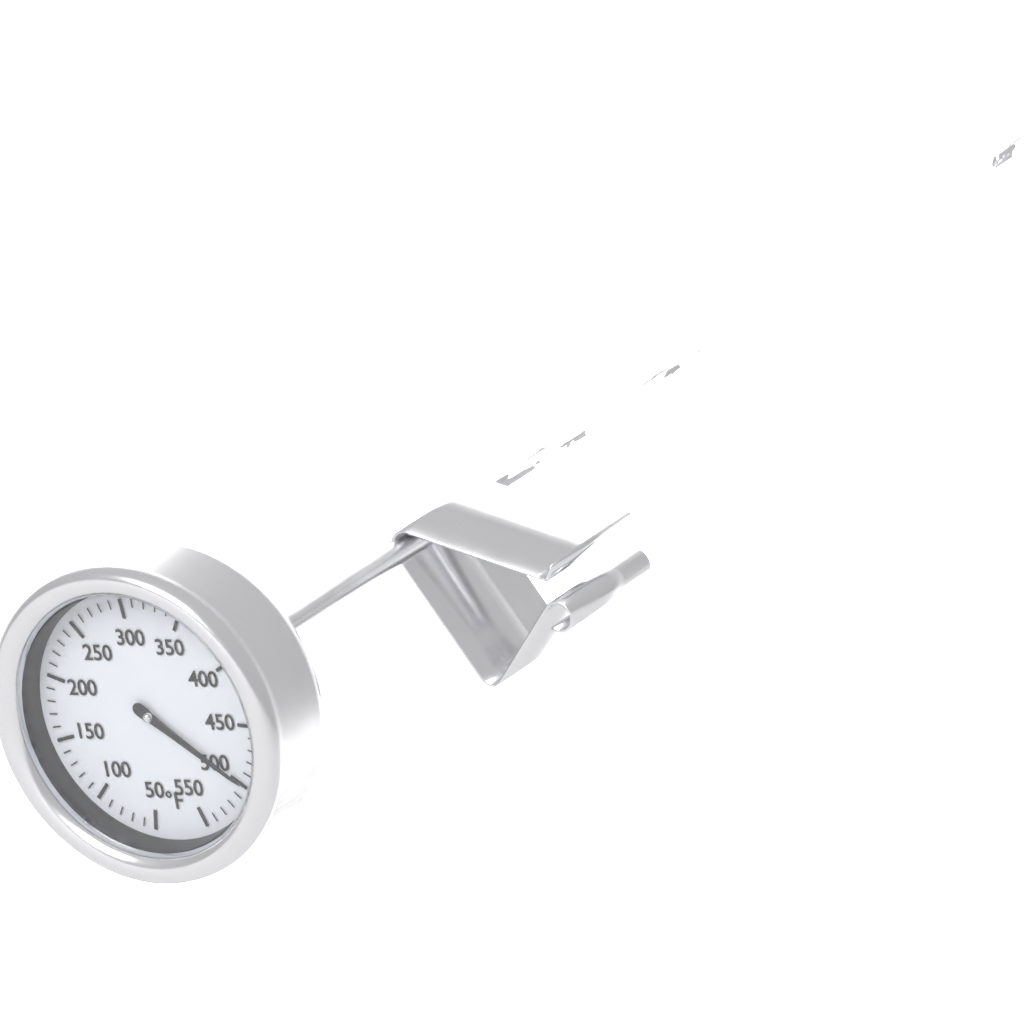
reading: 500 °F
